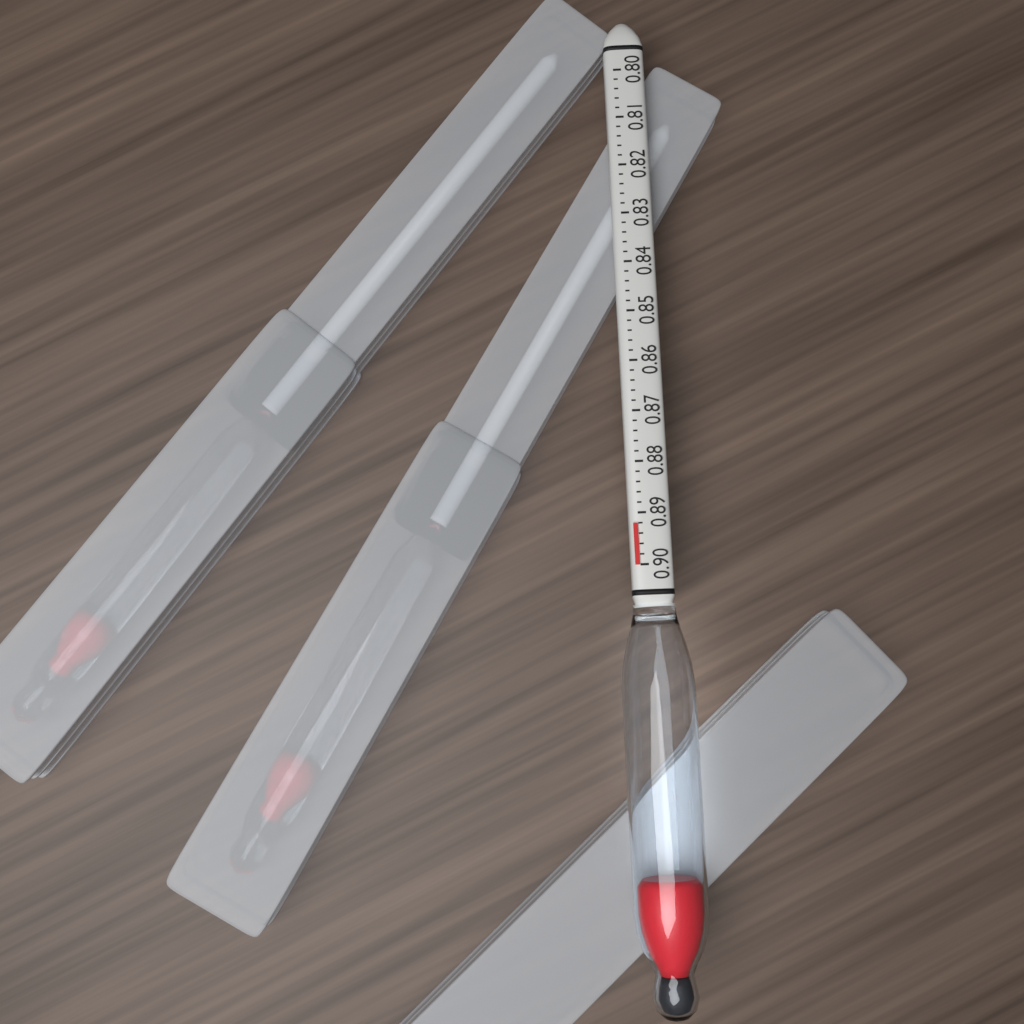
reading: 0.892 (no unit)
